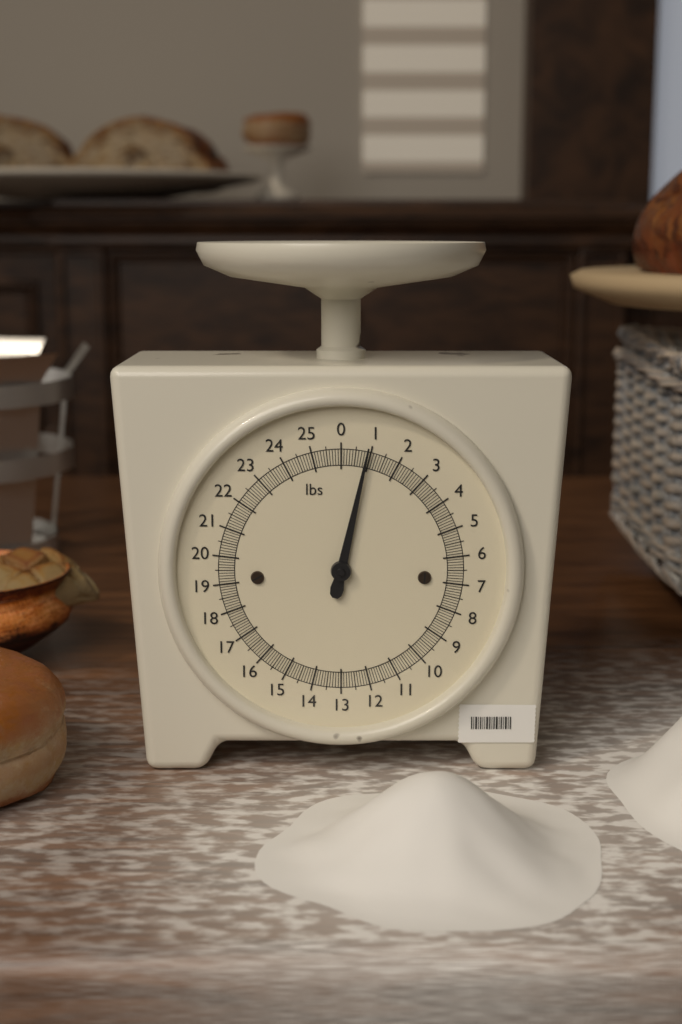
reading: 0.9 lbs
